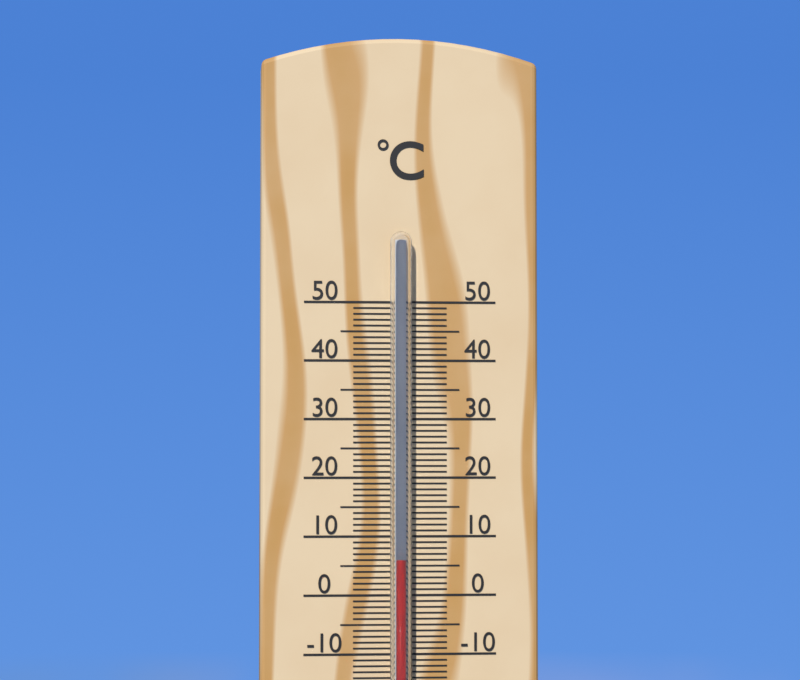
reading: 6 °C
